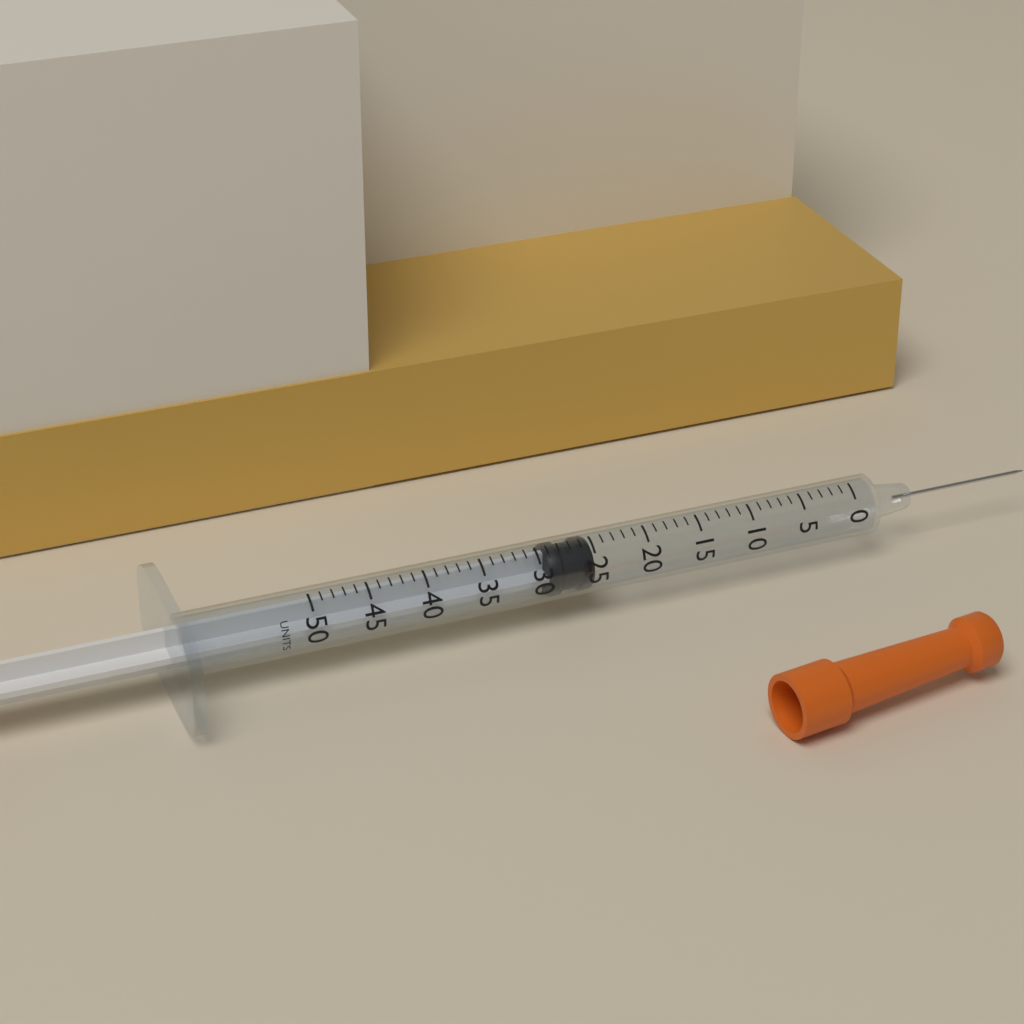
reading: 25 units
